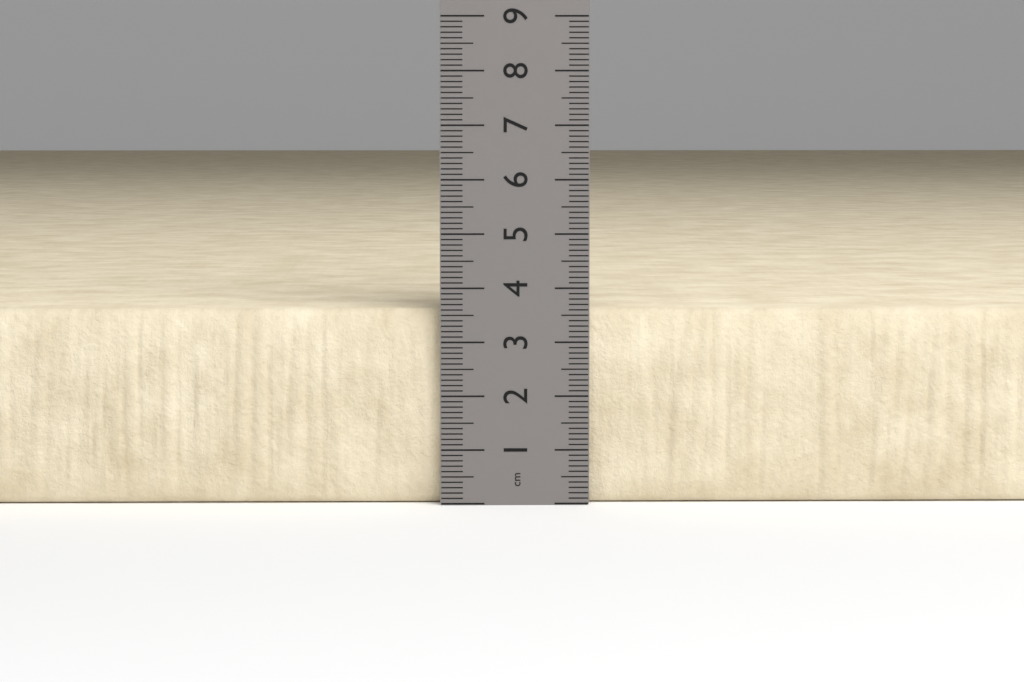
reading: 3.6 cm
